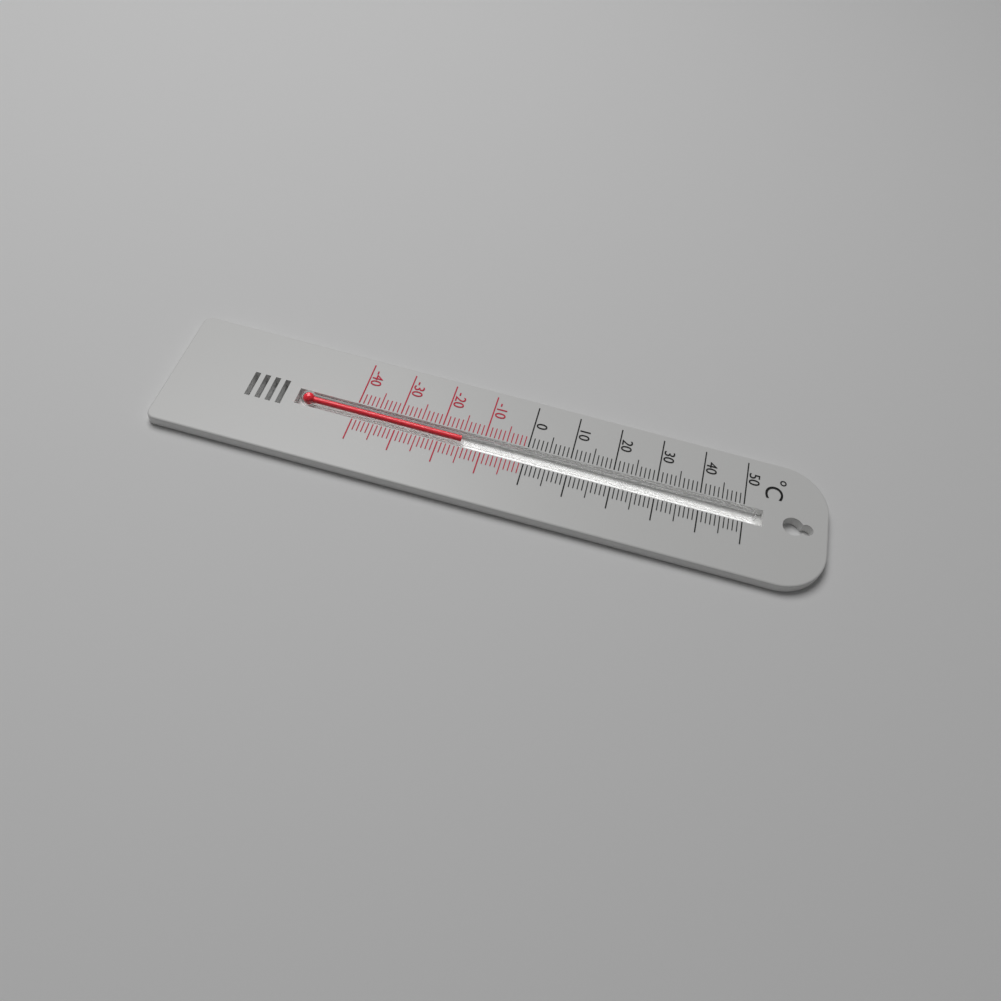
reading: -15 °C
